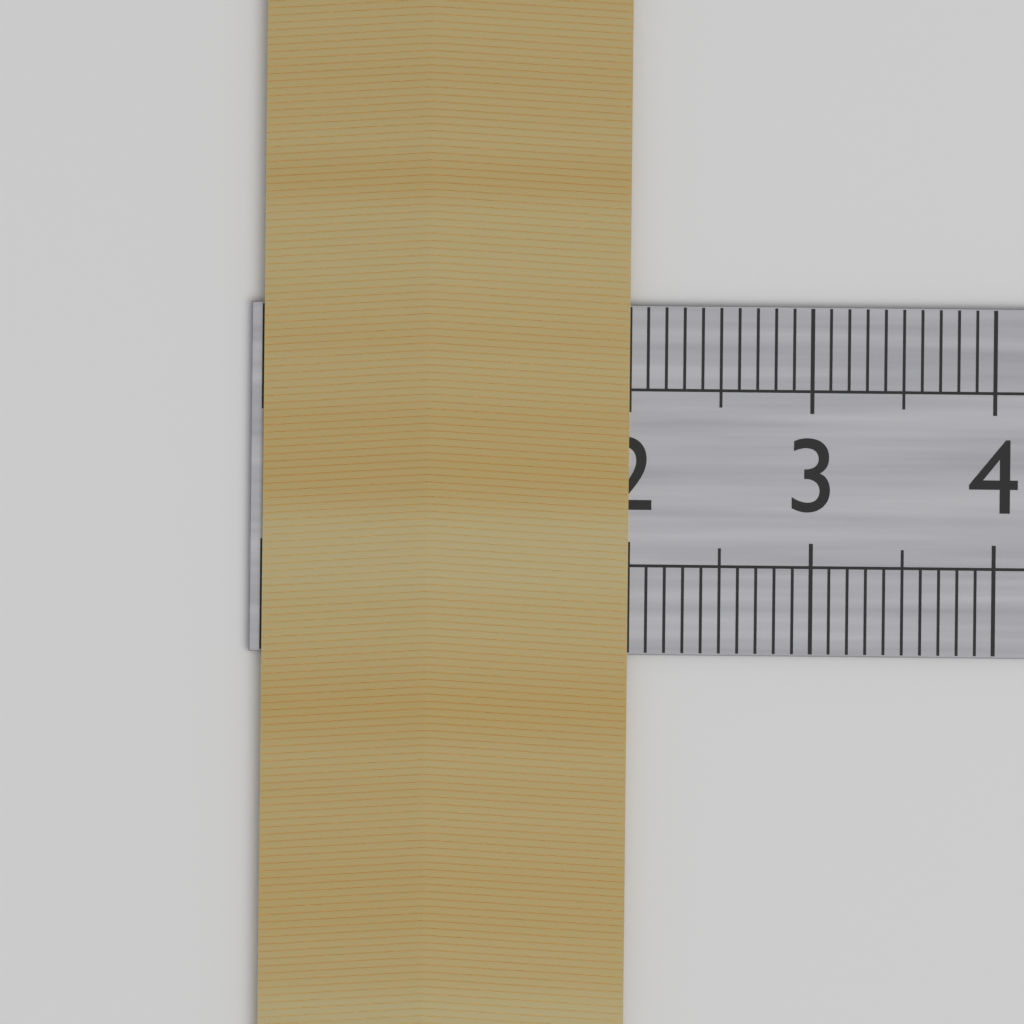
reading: 2.0 cm
